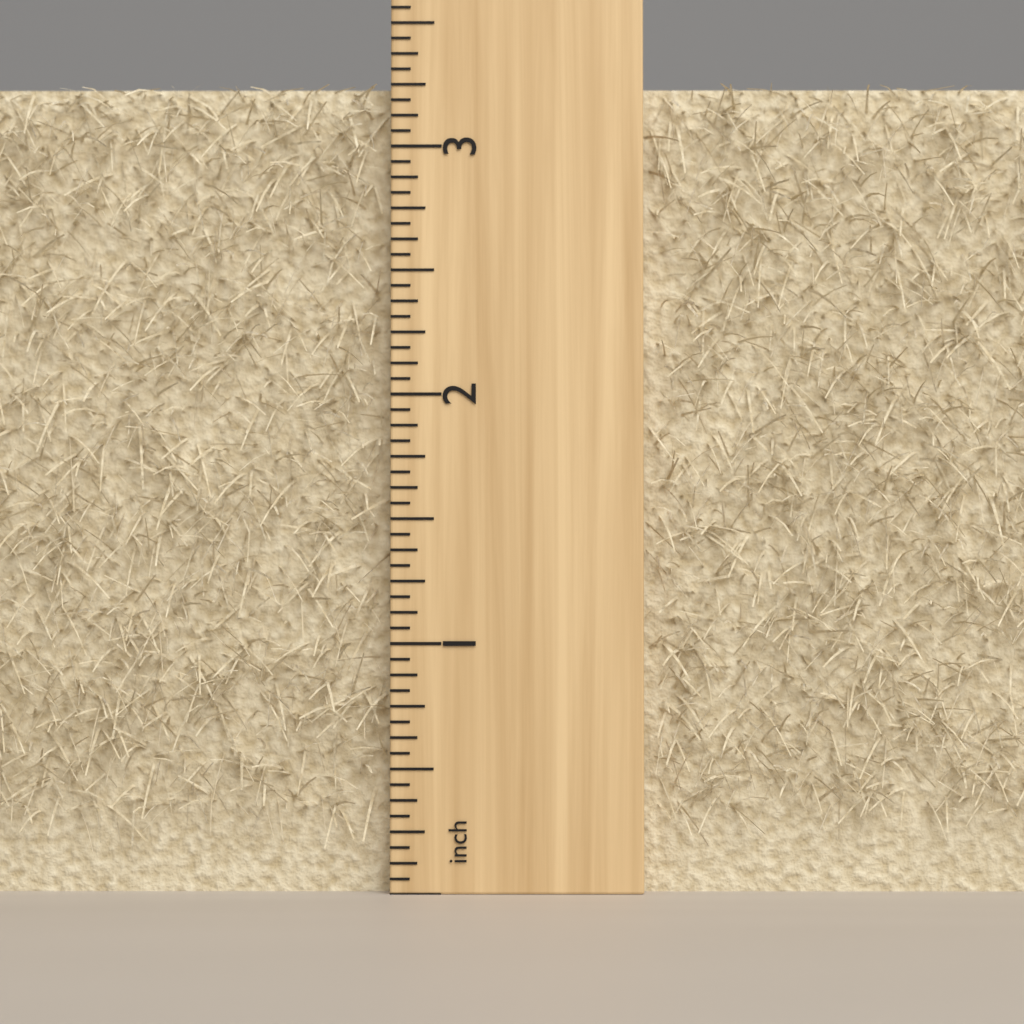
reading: 3.2500 inch
